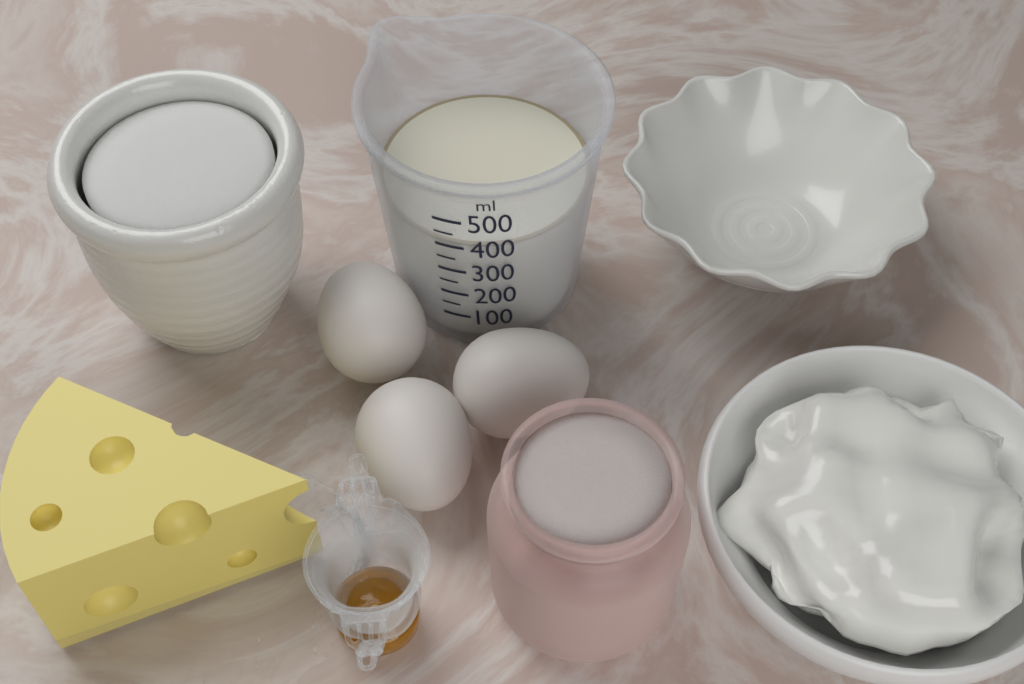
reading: 400 ml
